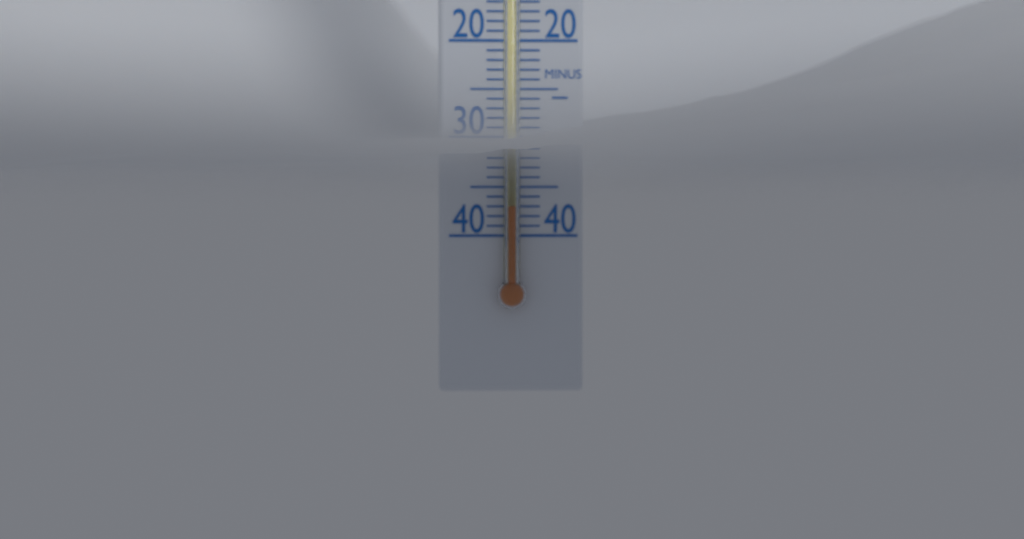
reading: -37 °C
